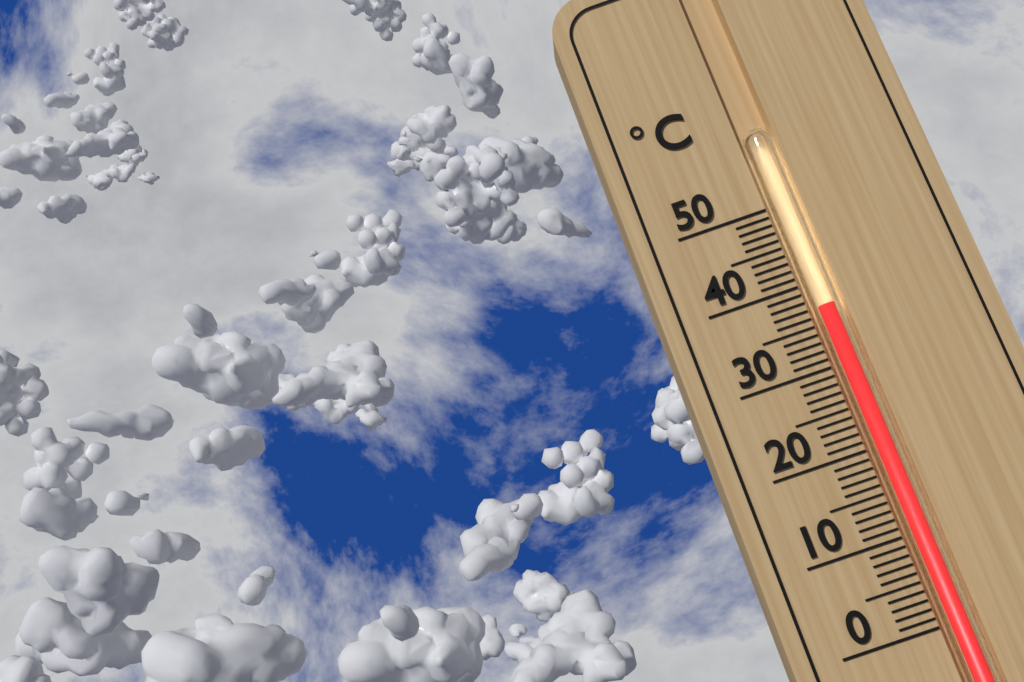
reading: 37 °C
